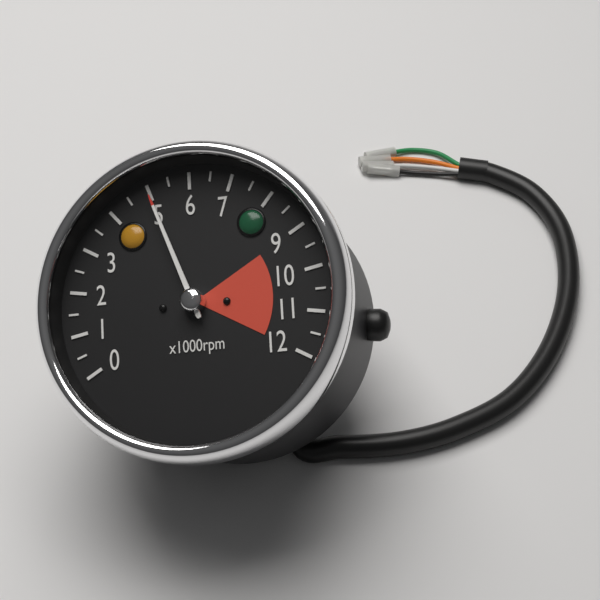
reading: 5.0 x1000rpm
